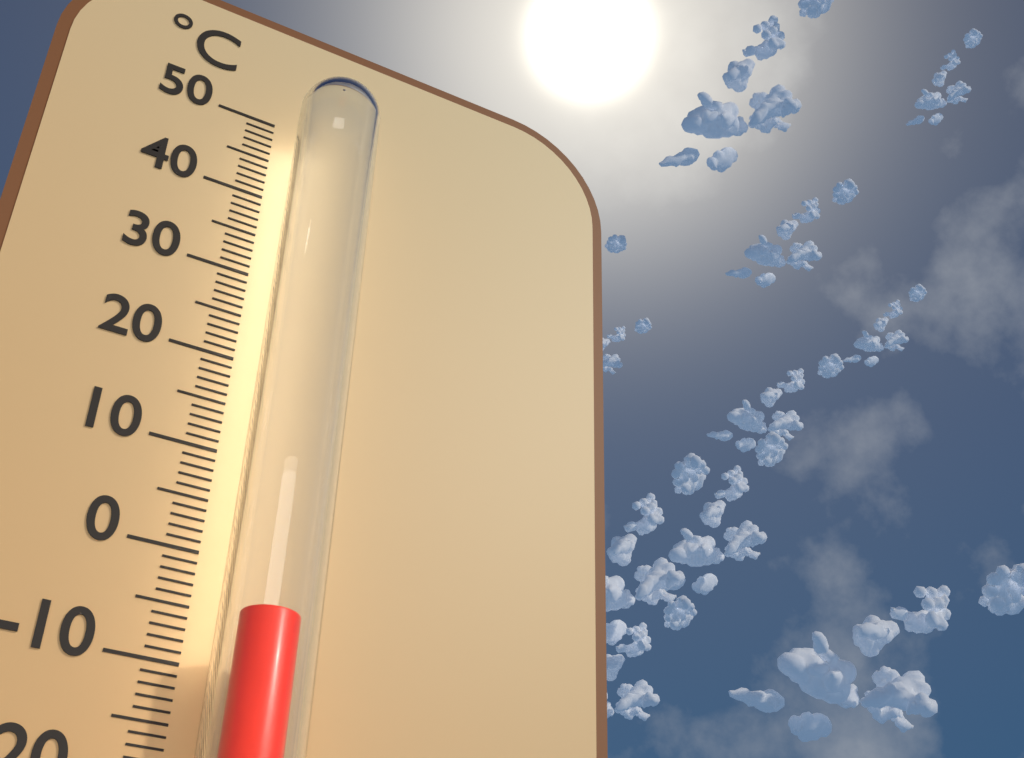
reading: -7 °C
